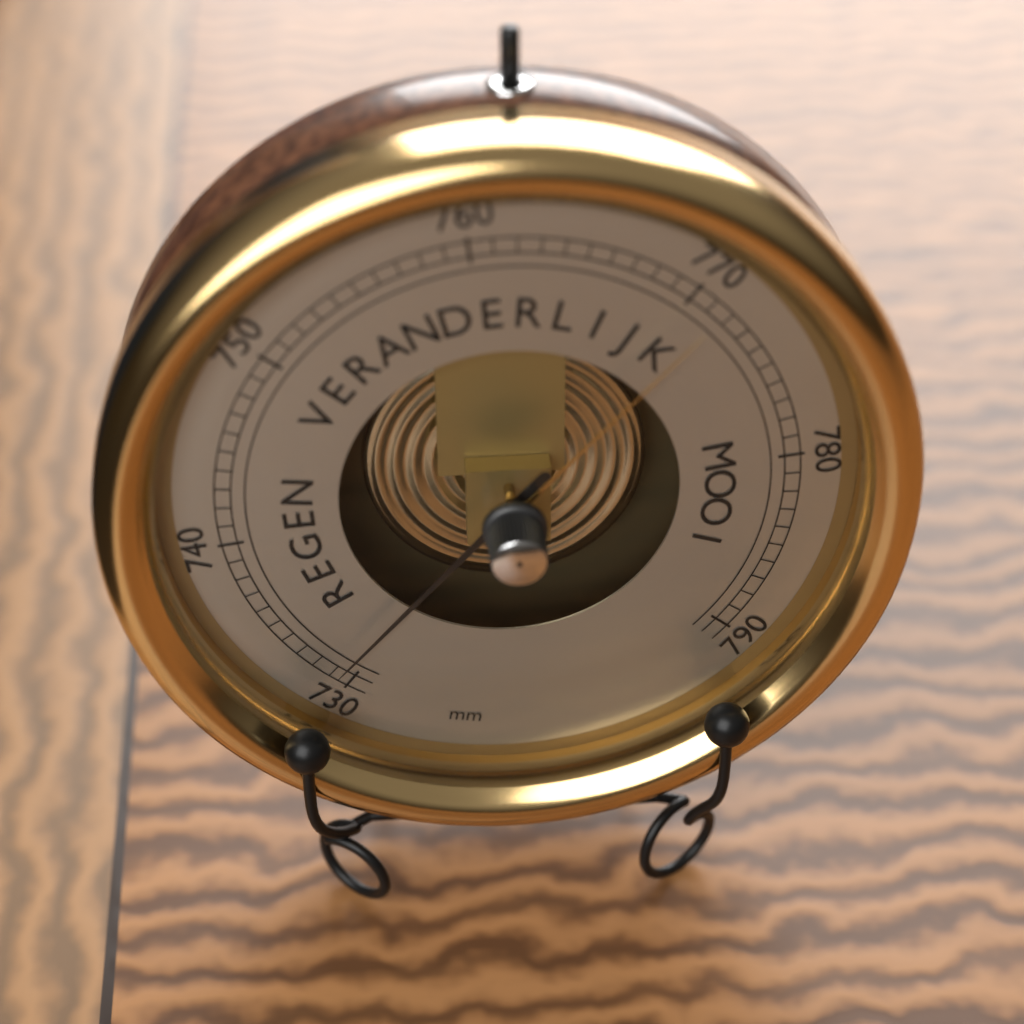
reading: 731 mm
